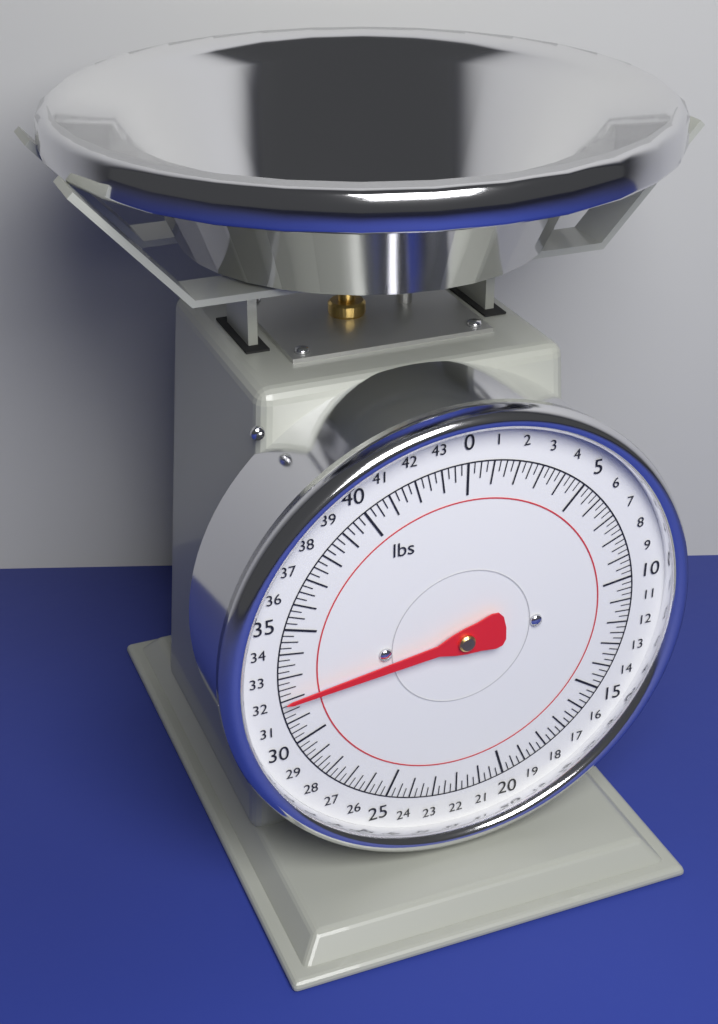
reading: 32.00 lbs
